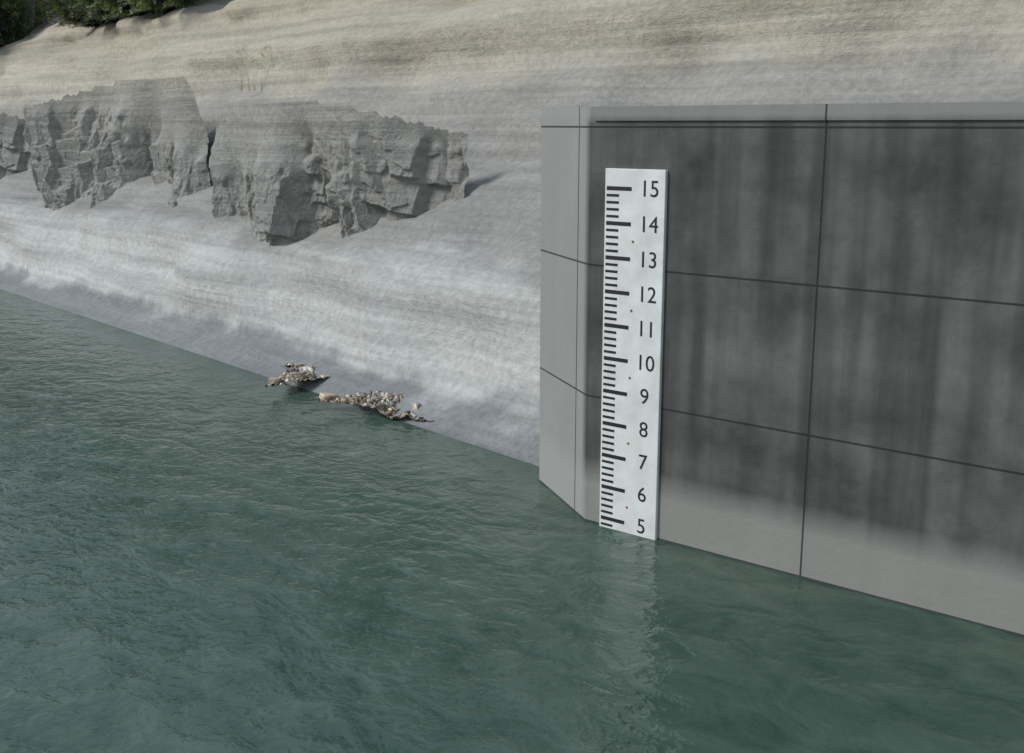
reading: 4.7 (no unit)
